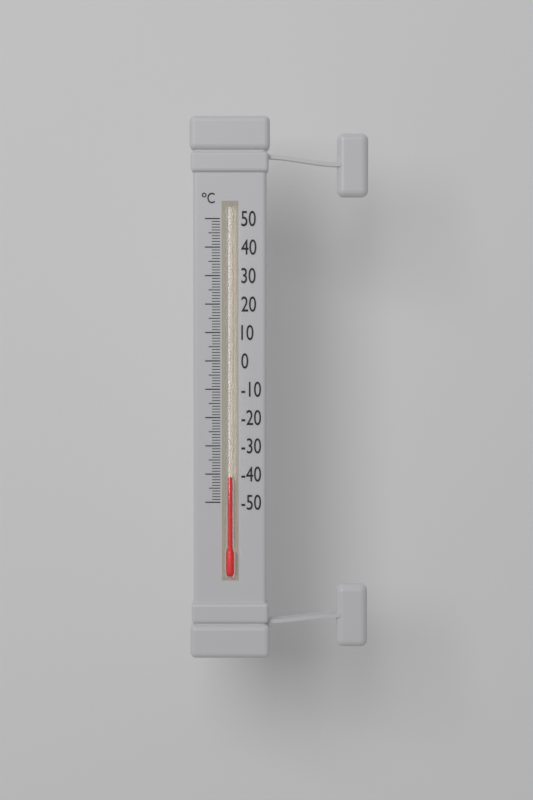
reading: -41 °C
